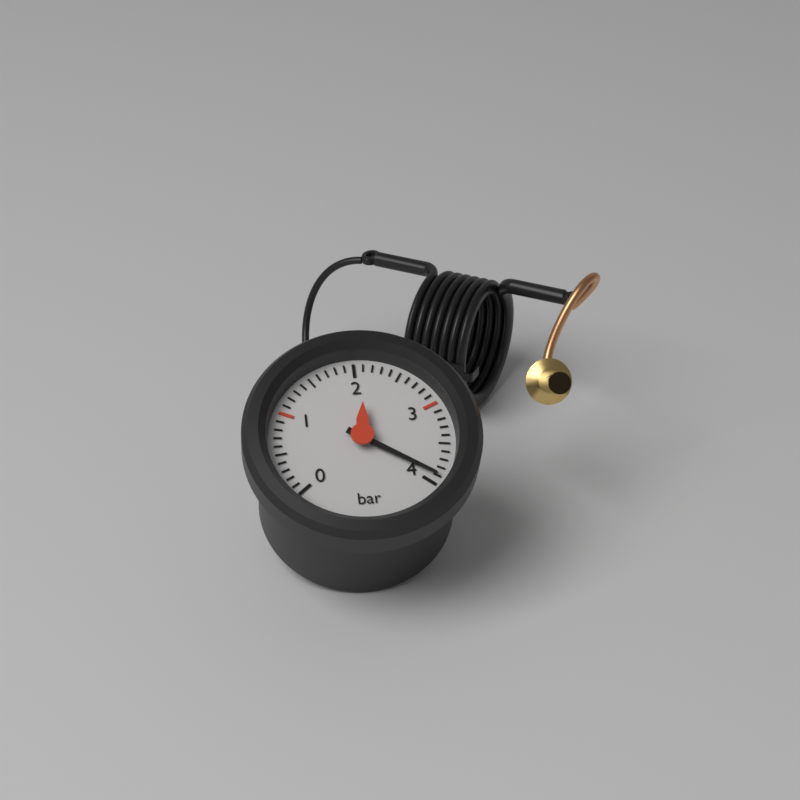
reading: 3.9 bar
